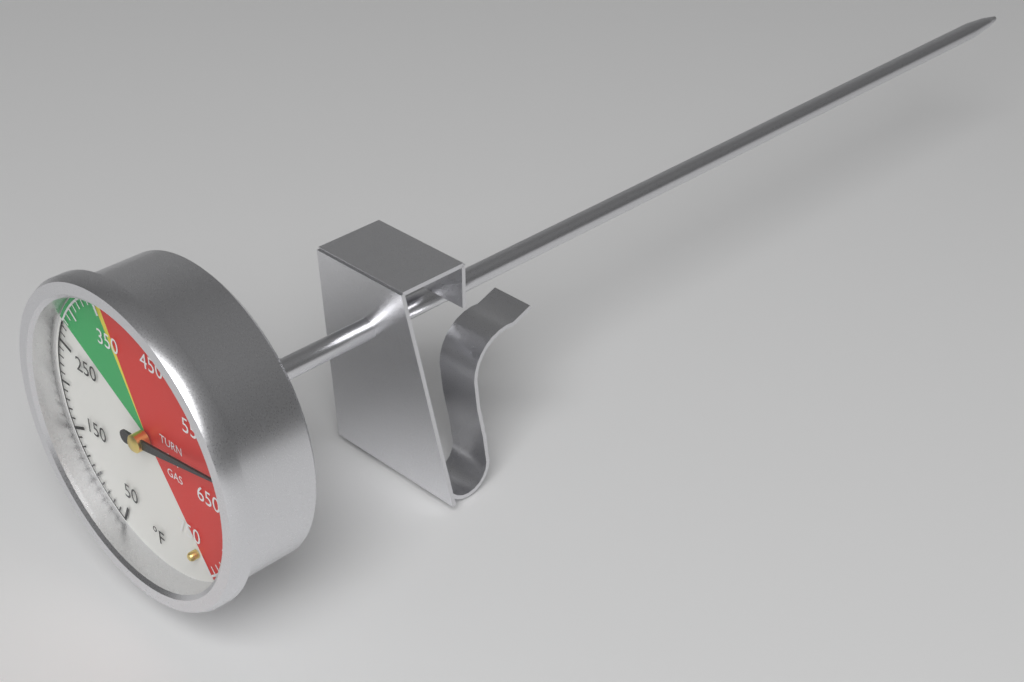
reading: 600 °F
